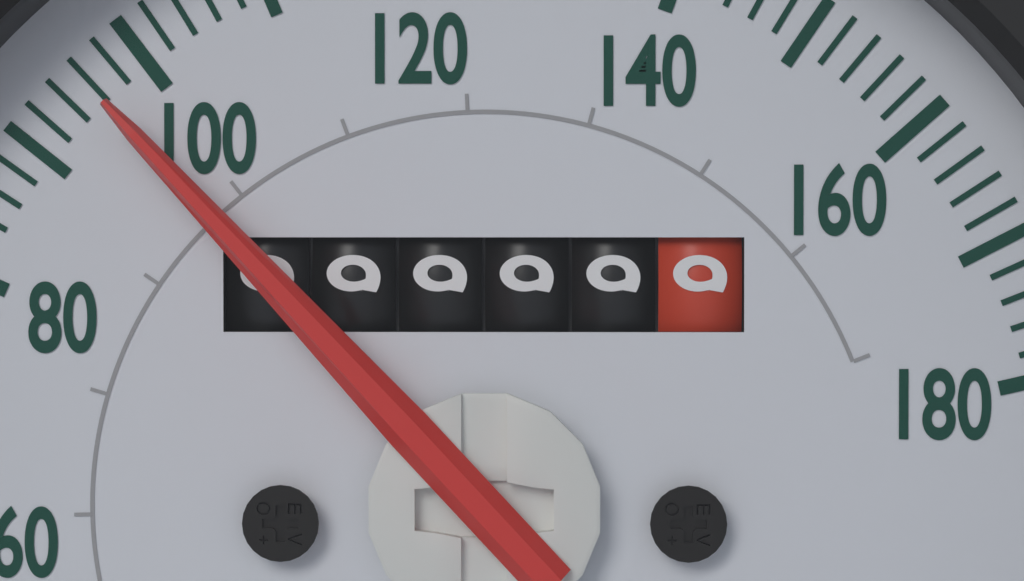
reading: 96 mph
